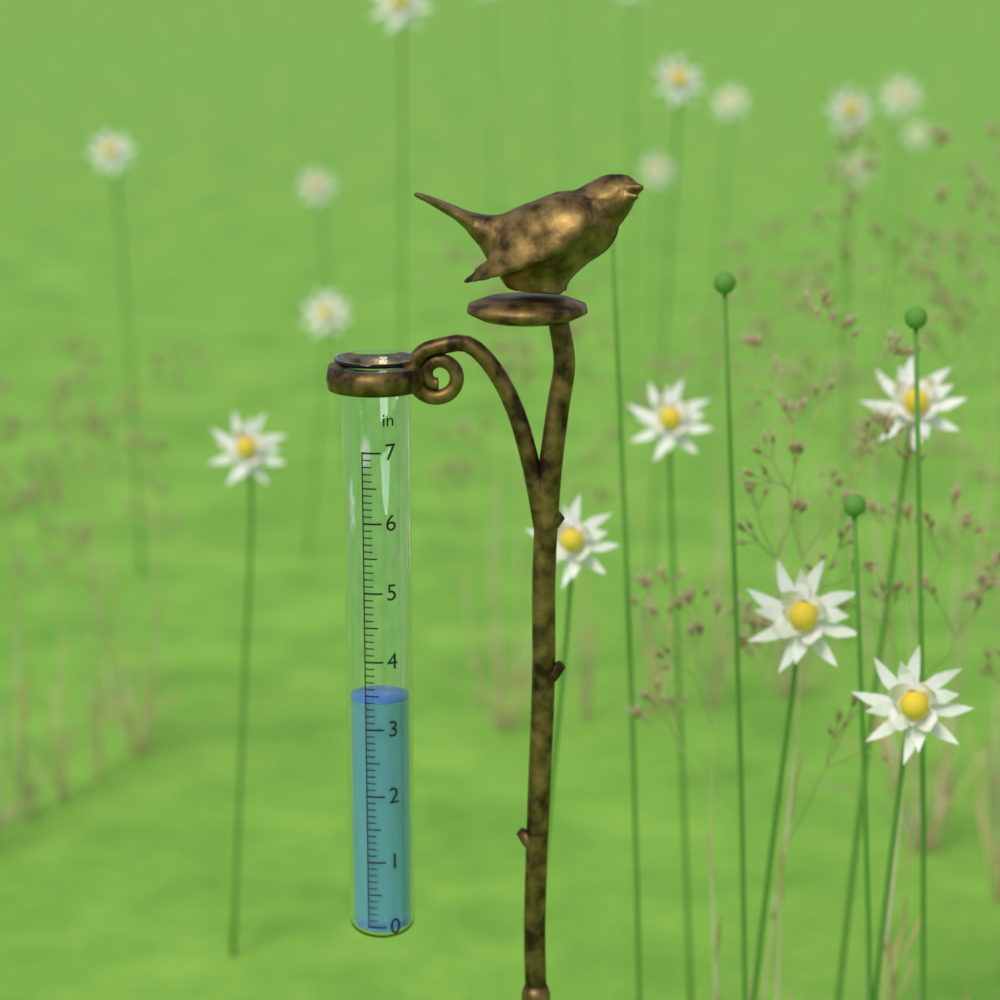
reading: 3.4 in
